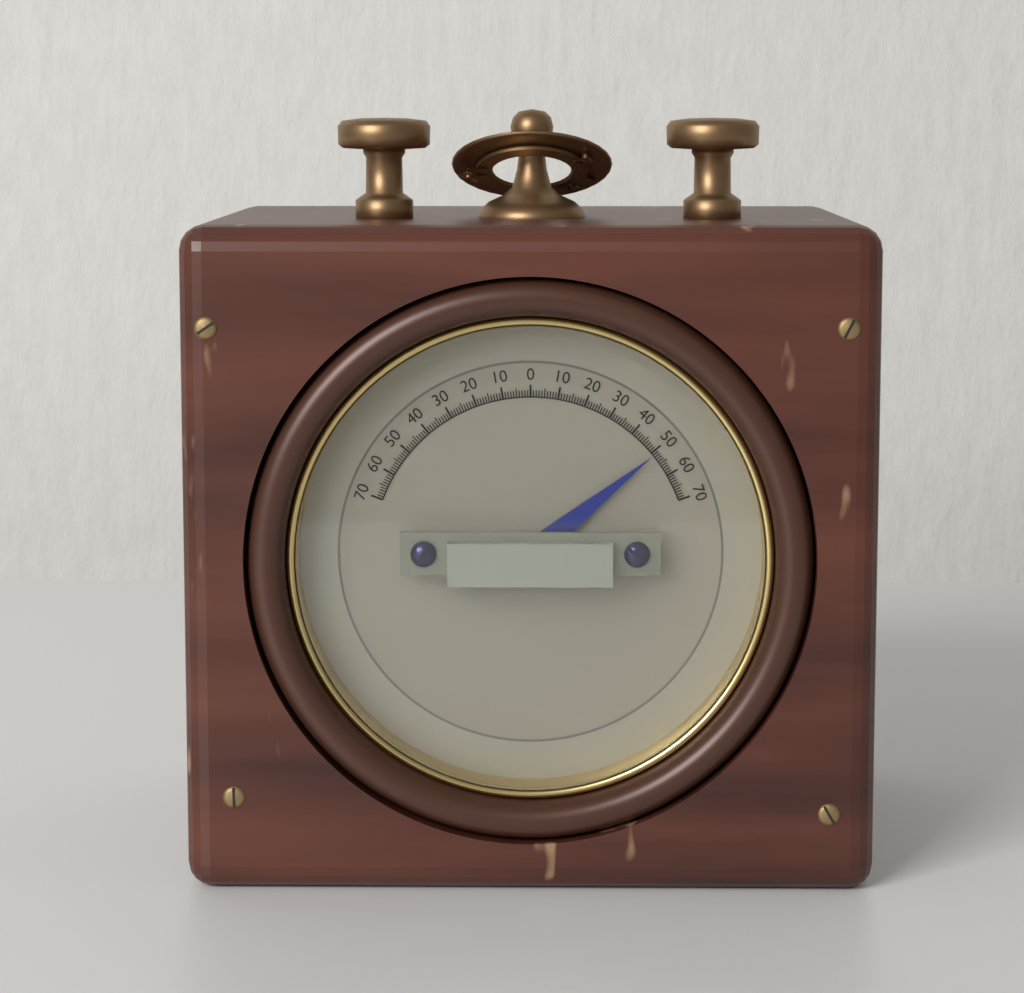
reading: 51 (no unit)
